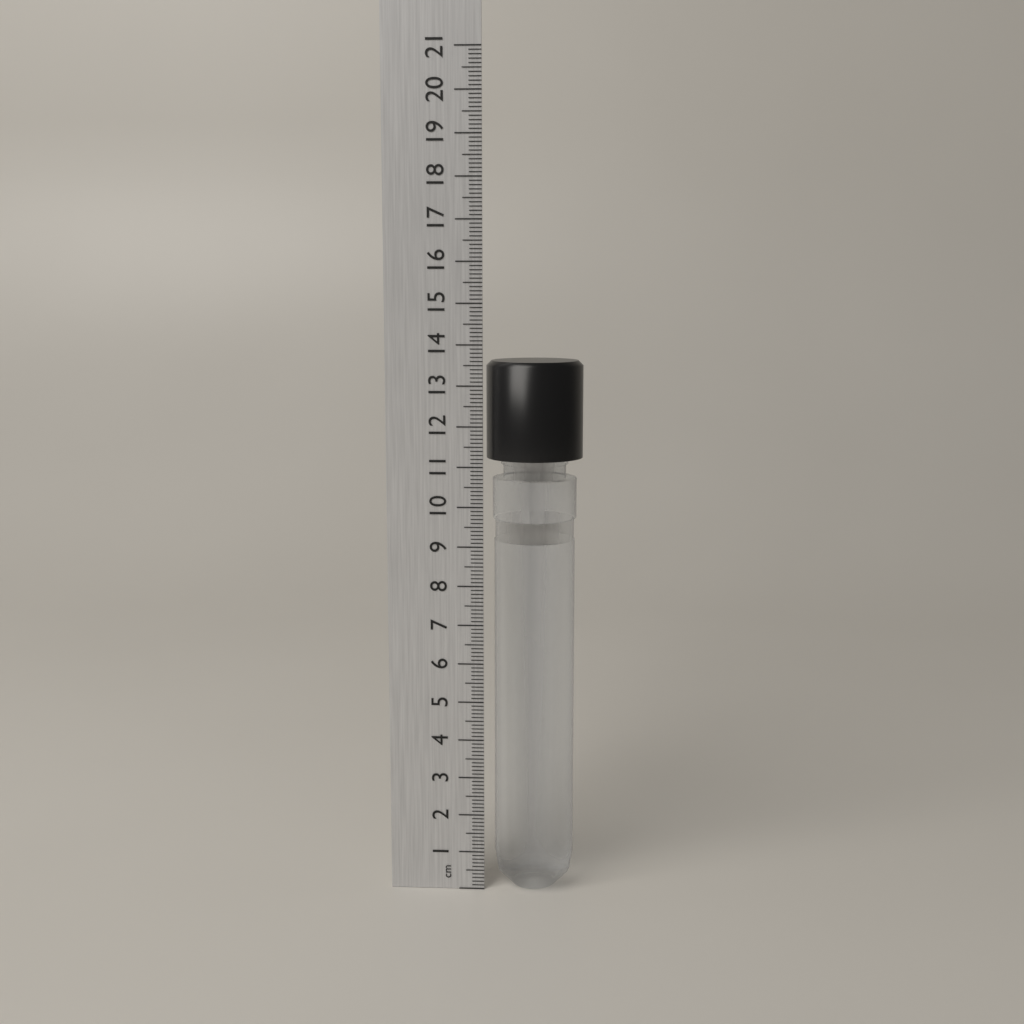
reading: 13.6 cm
